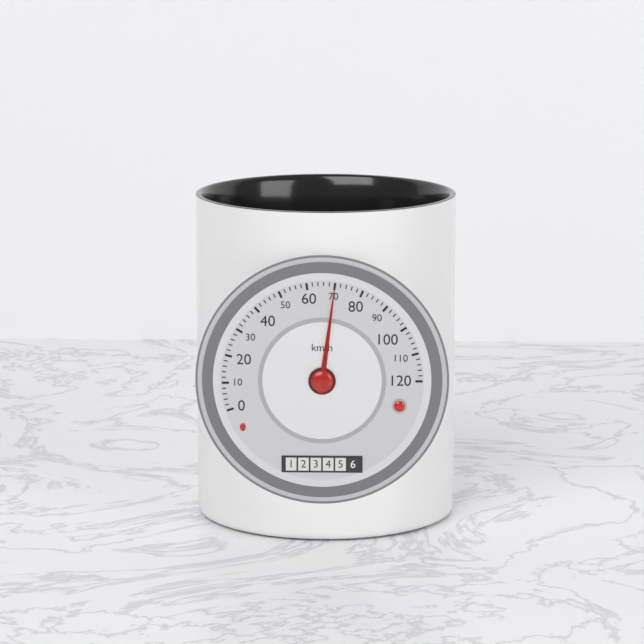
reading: 70 km/h
